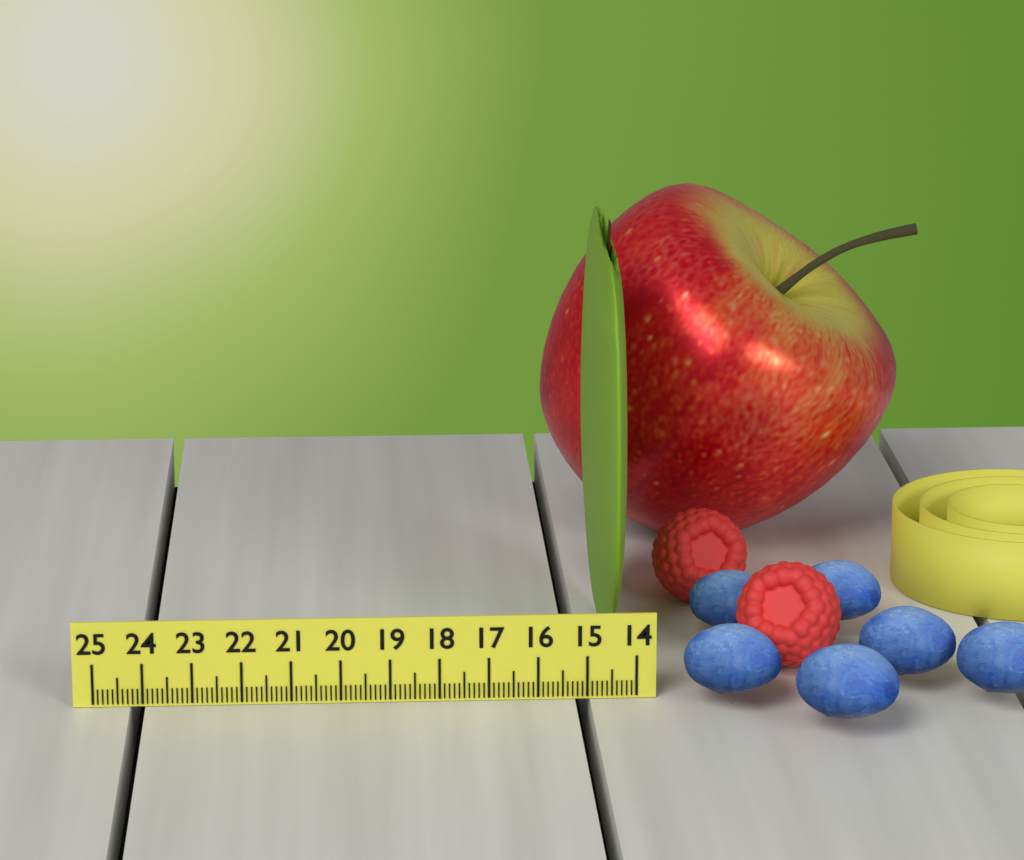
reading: 14.7 (no unit)
